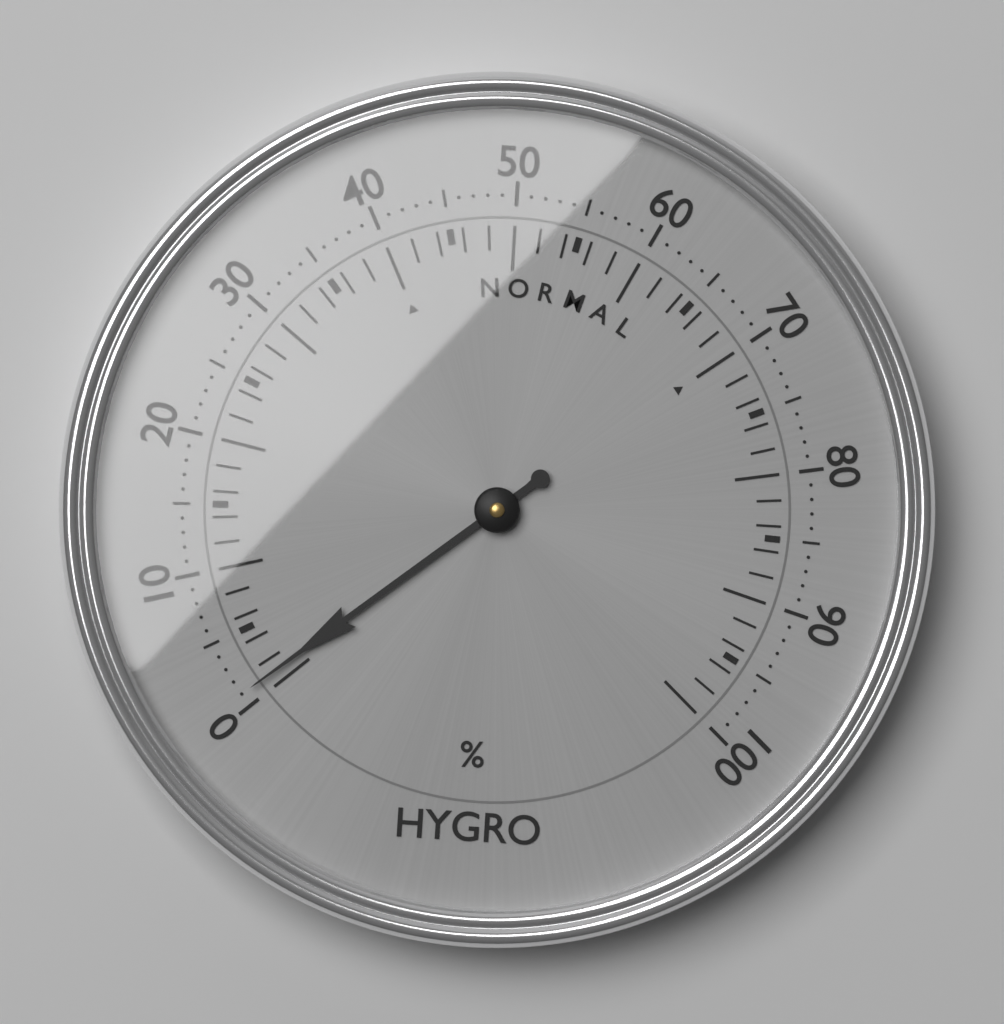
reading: 1 %
